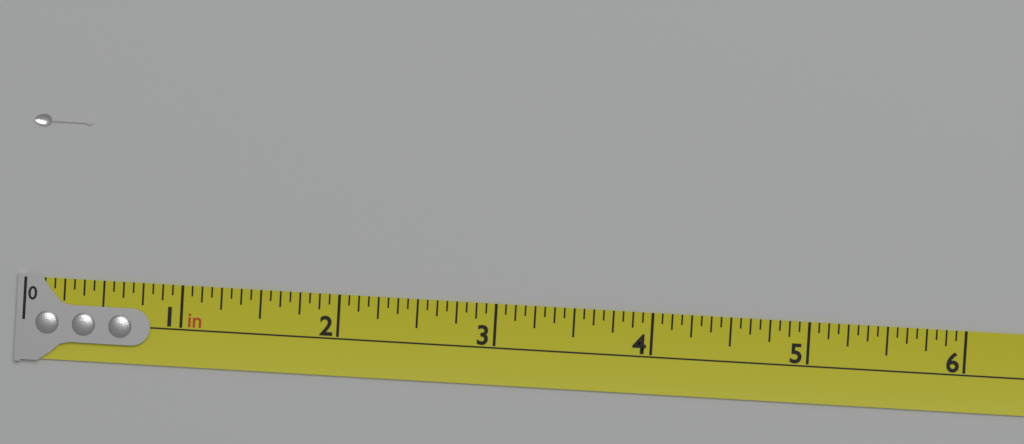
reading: 0.3750 in
